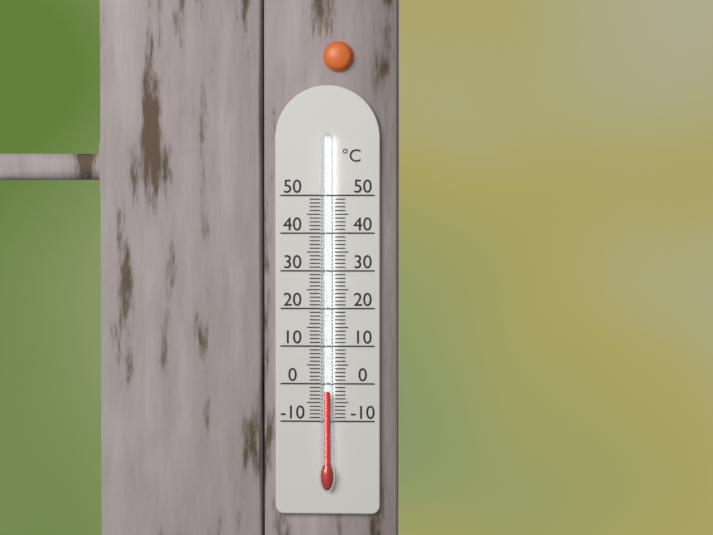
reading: -2 °C
